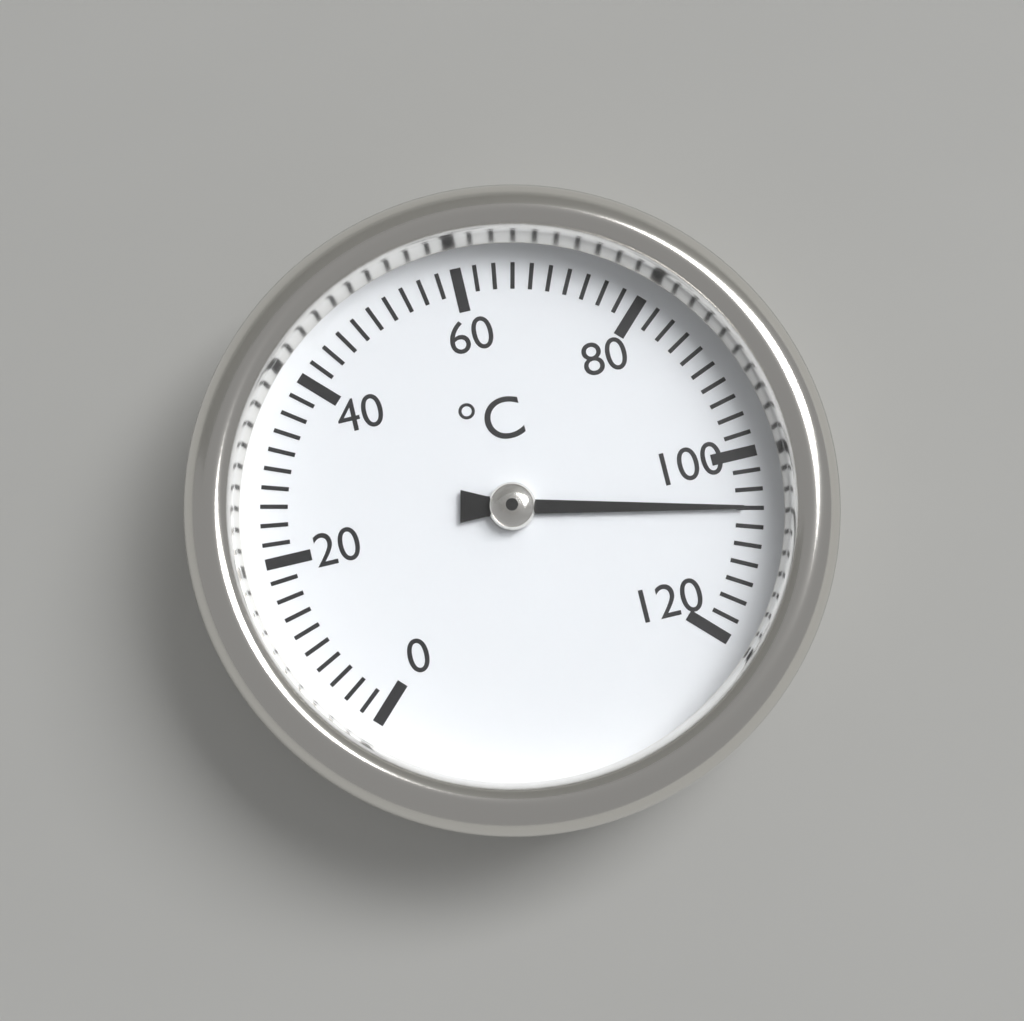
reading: 106 °C
